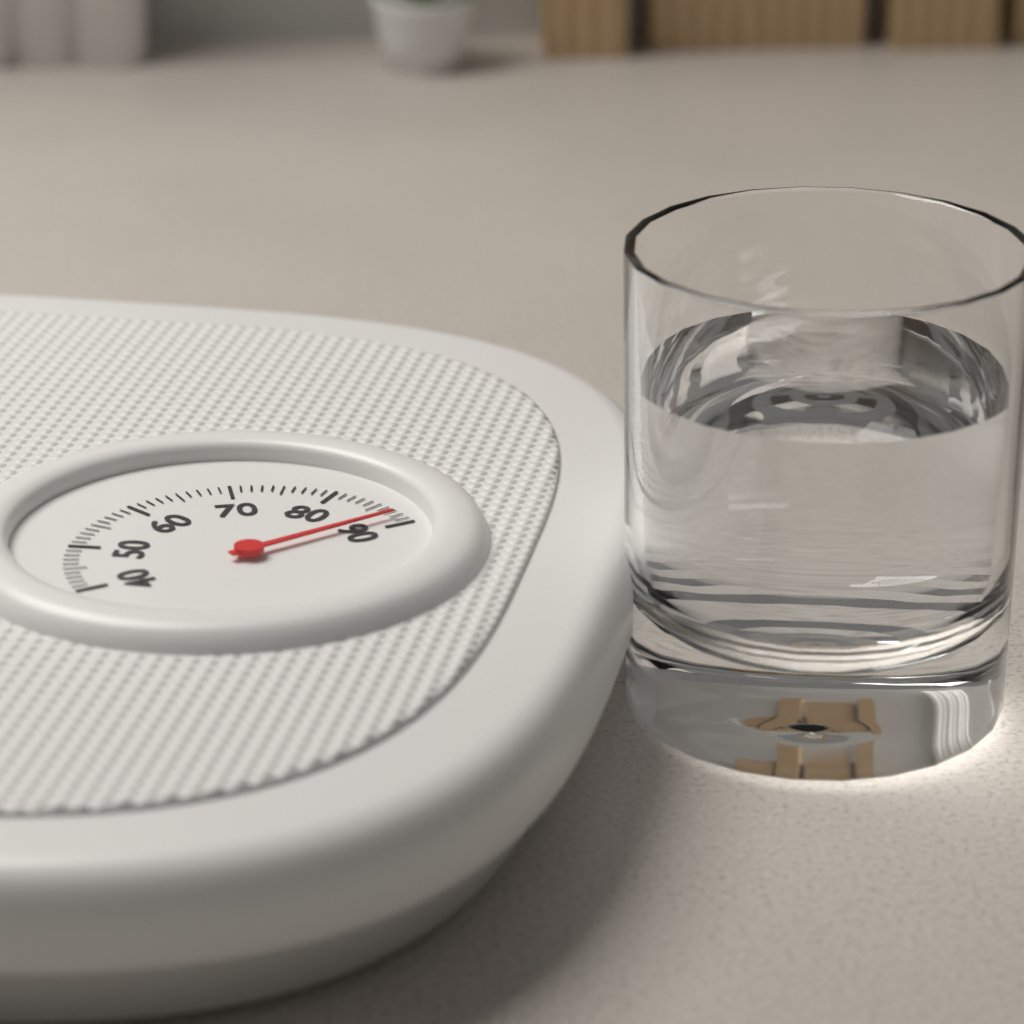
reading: 88 (no unit)
